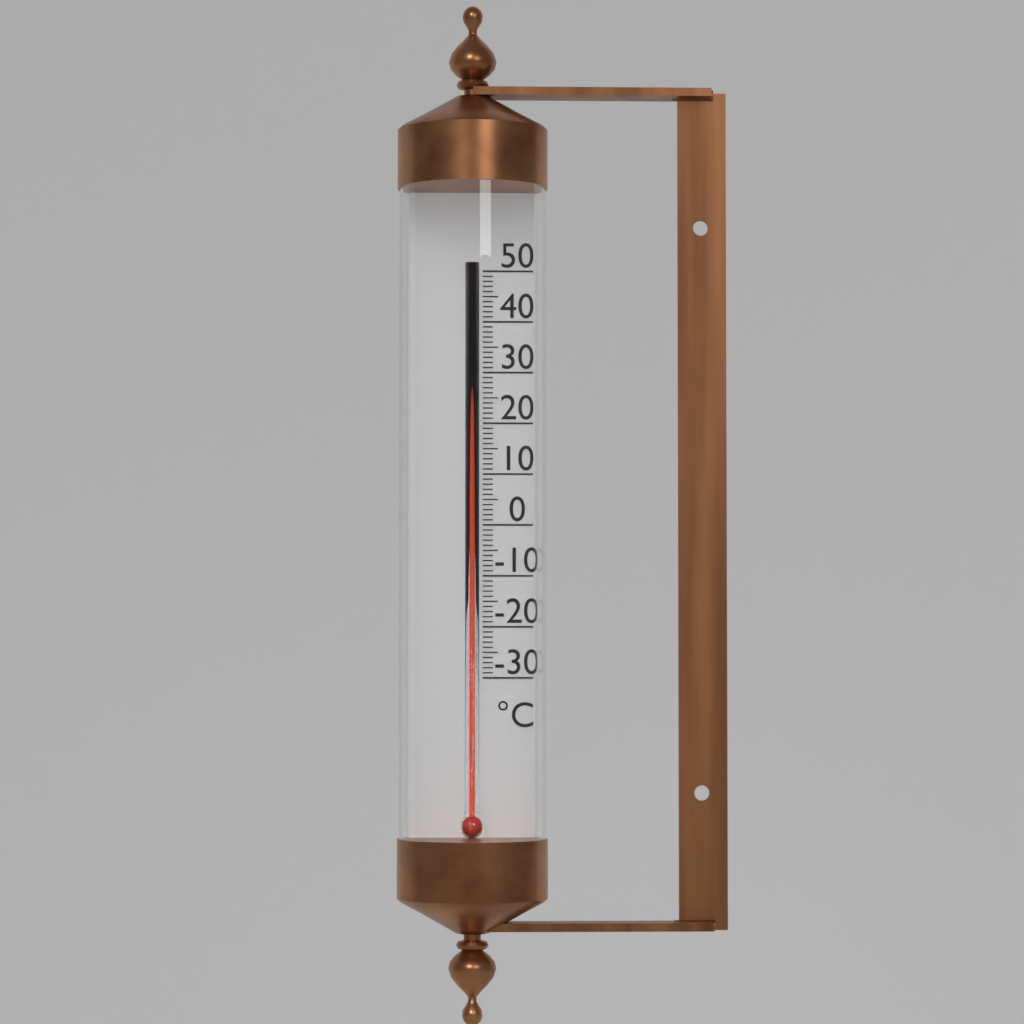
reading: 25 °C
